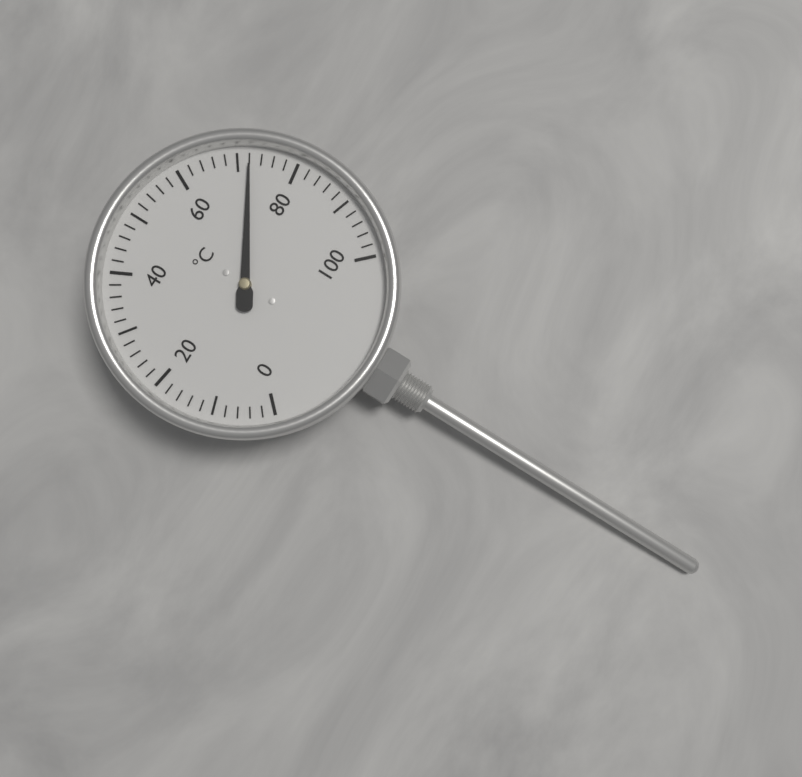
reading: 72 °C
